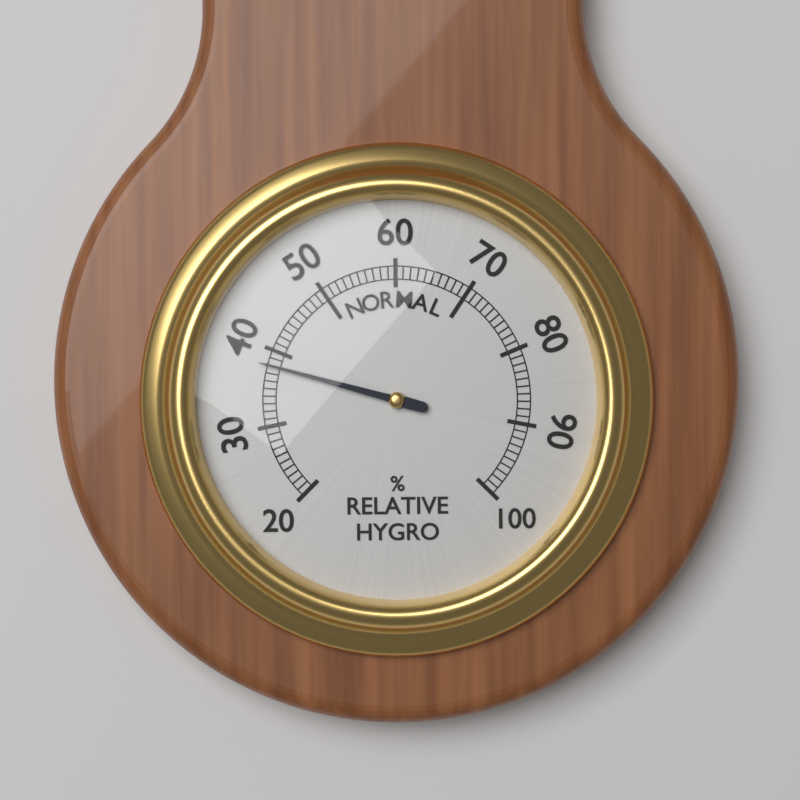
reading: 38 %
